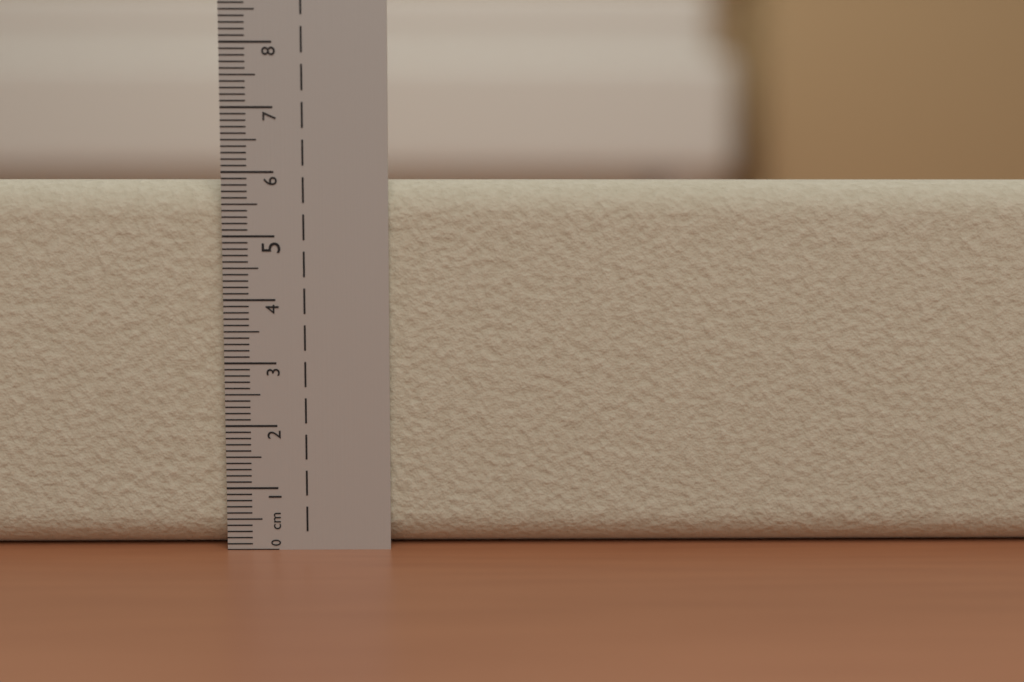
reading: 5.9 cm
